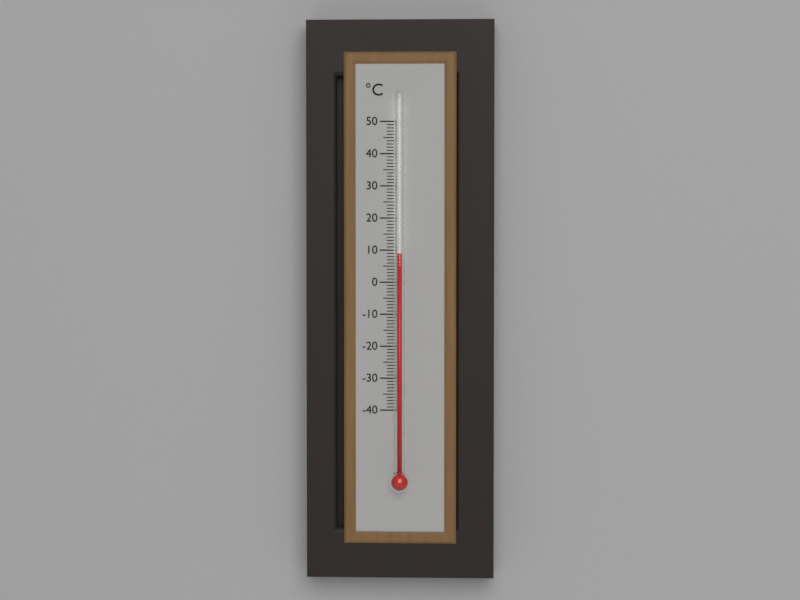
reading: 9 °C
